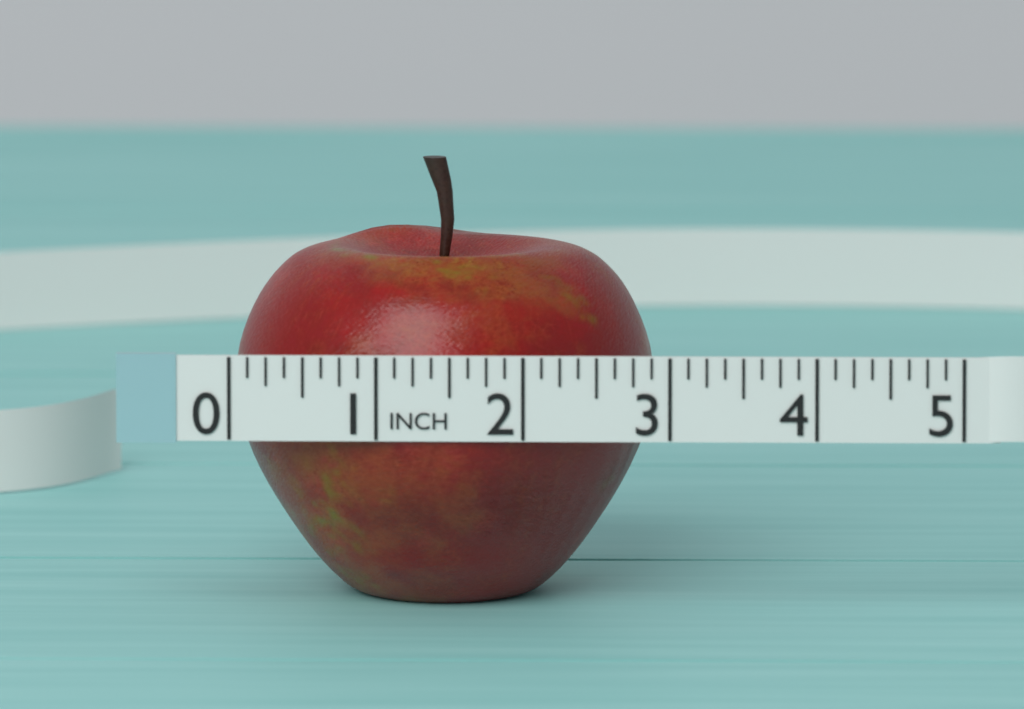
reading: 2.875 in
